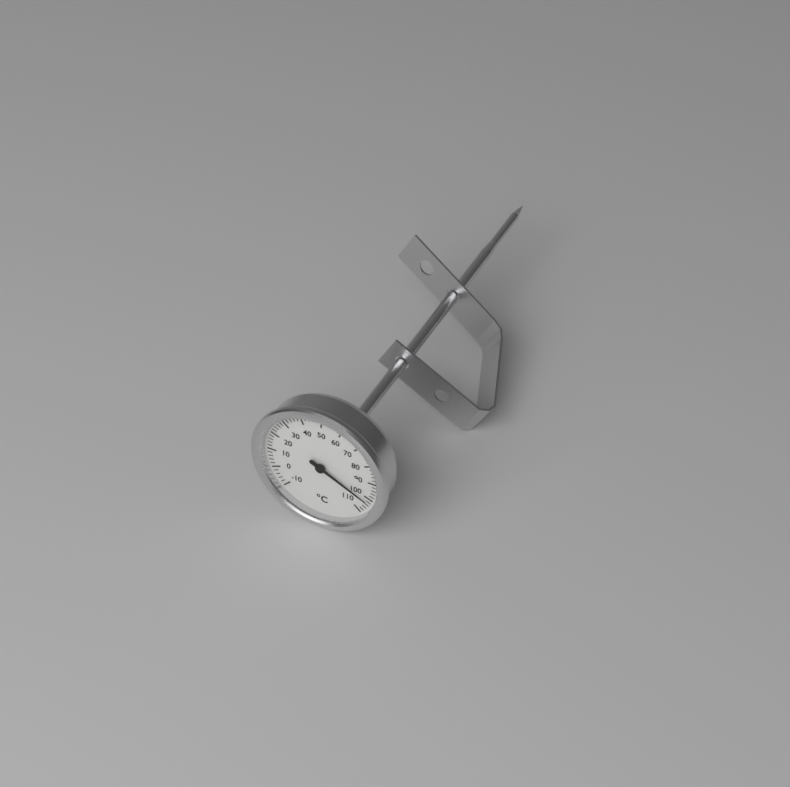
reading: 102 °C
